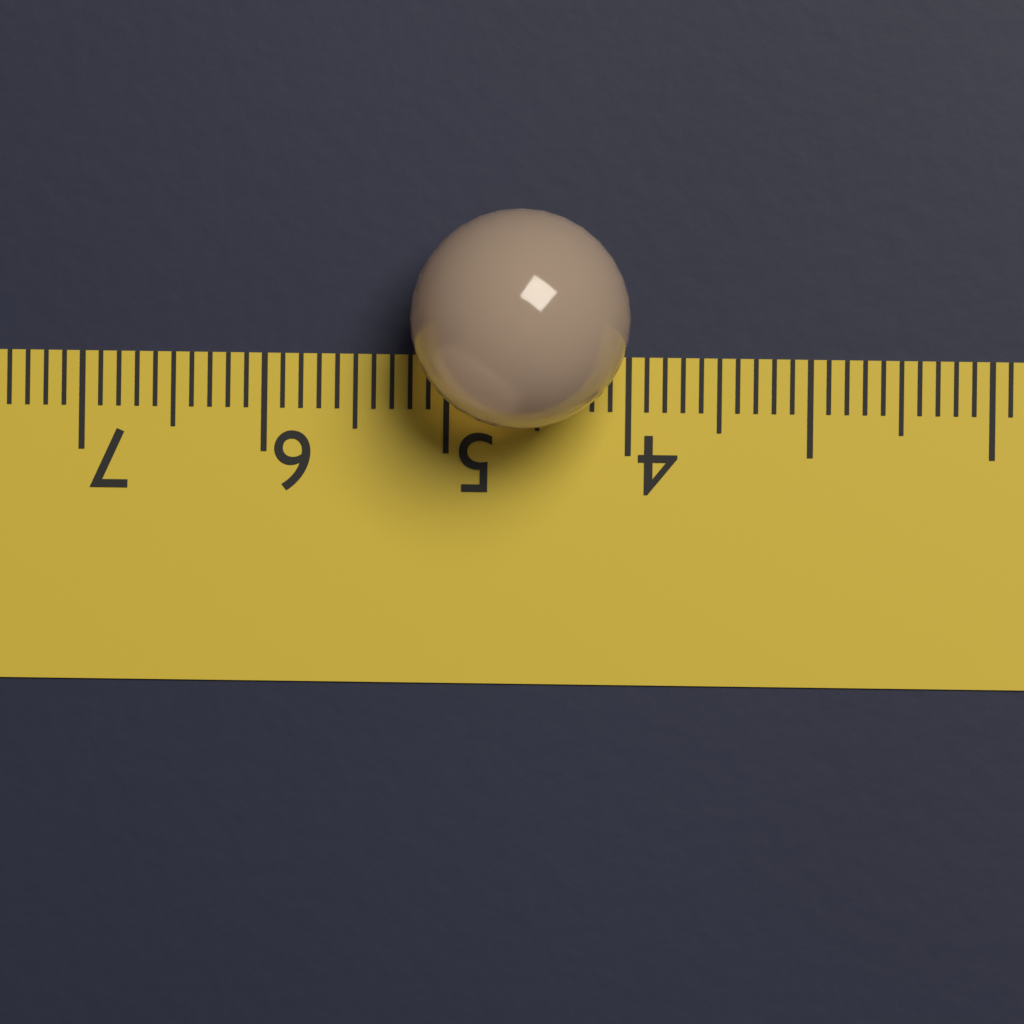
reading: 5.2 (no unit)
